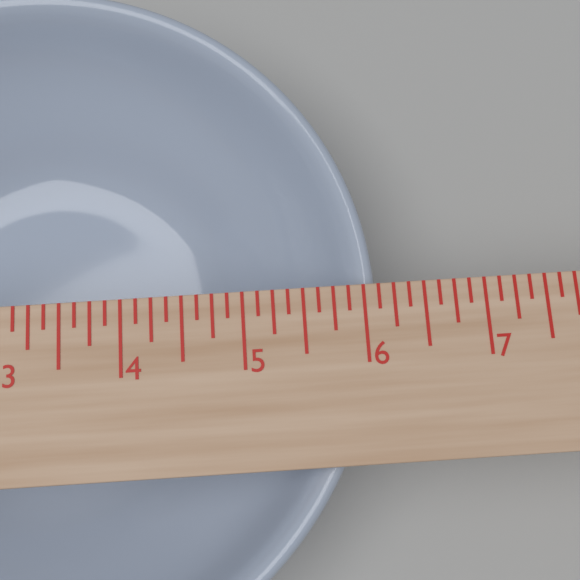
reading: 6.125 in
